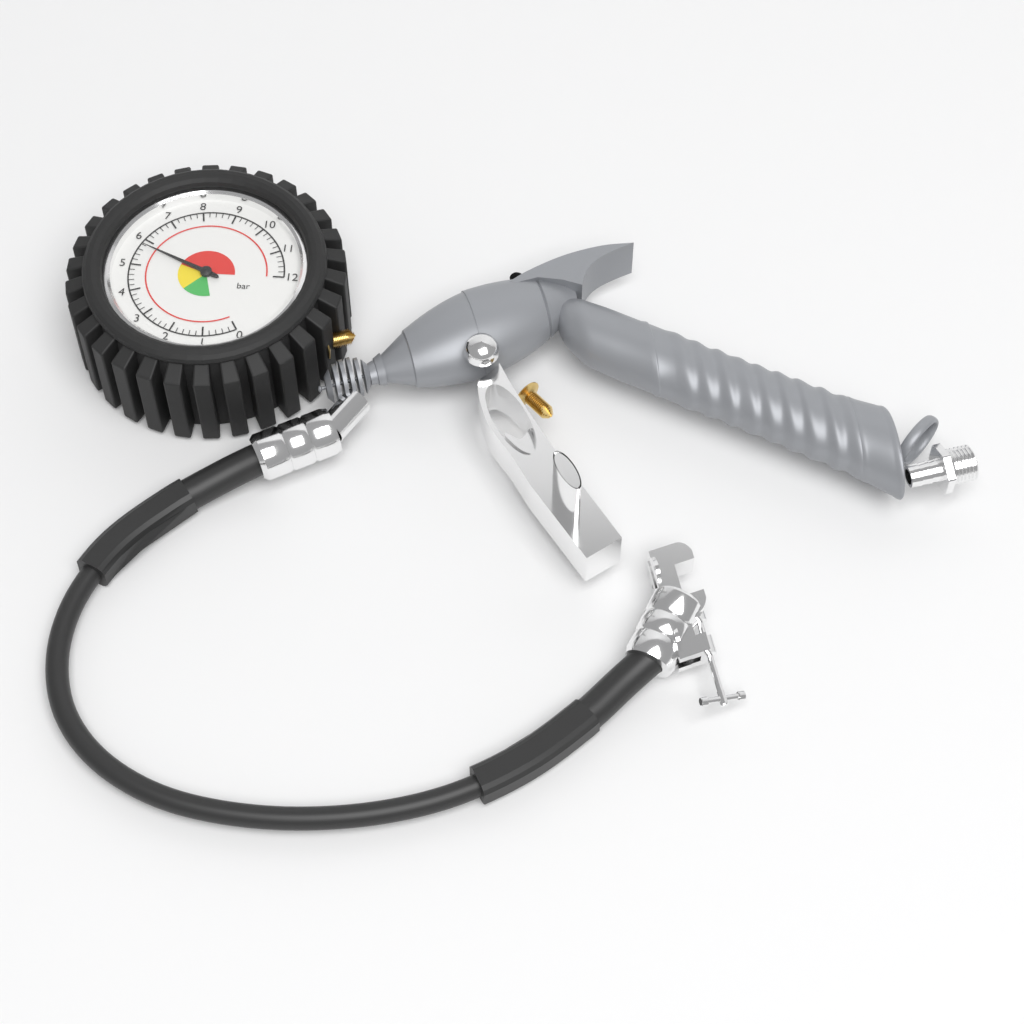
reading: 5.8 bar
